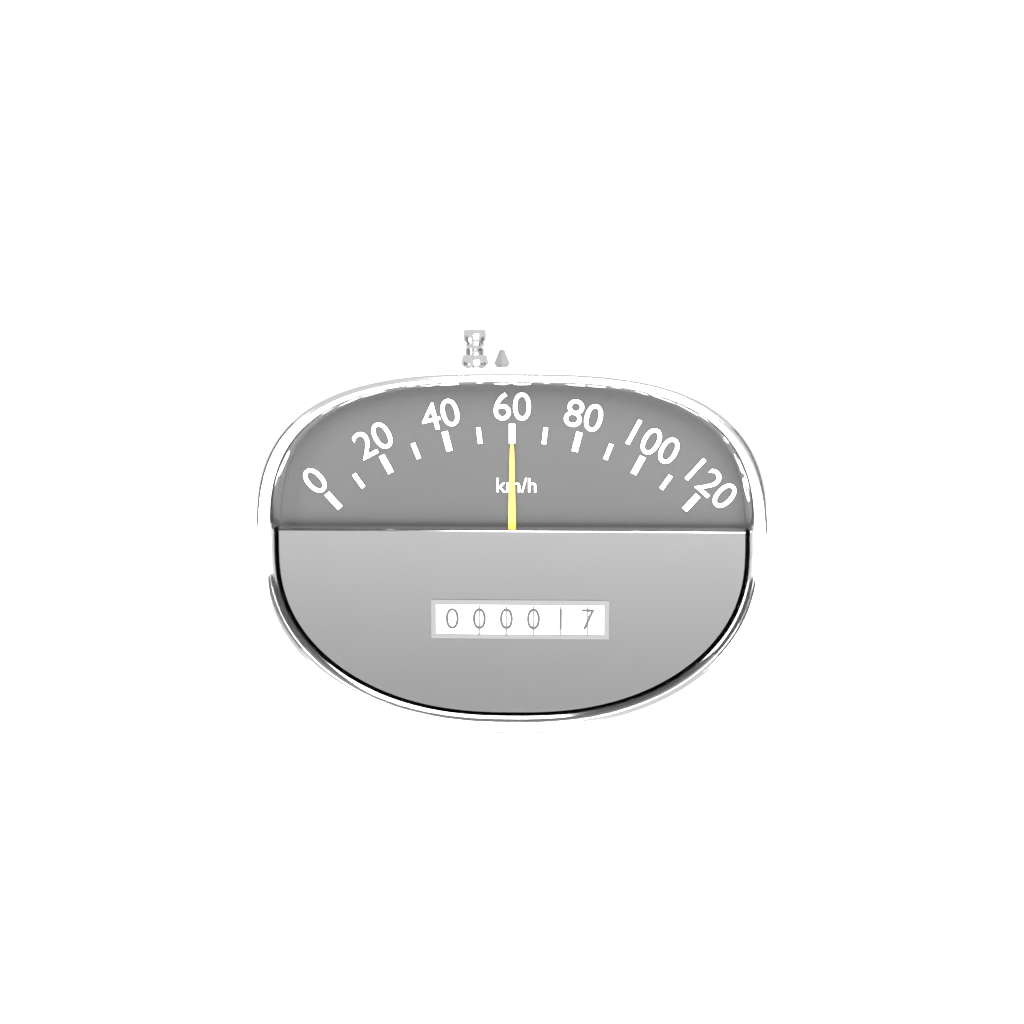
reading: 60 km/h
